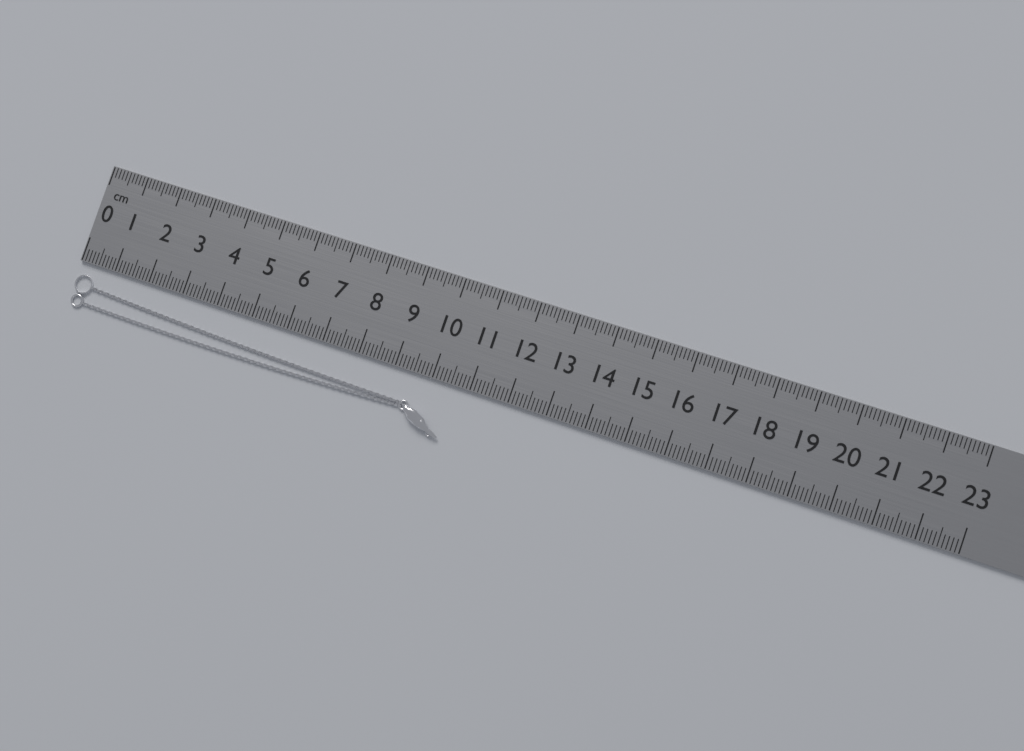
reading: 10.6 cm
